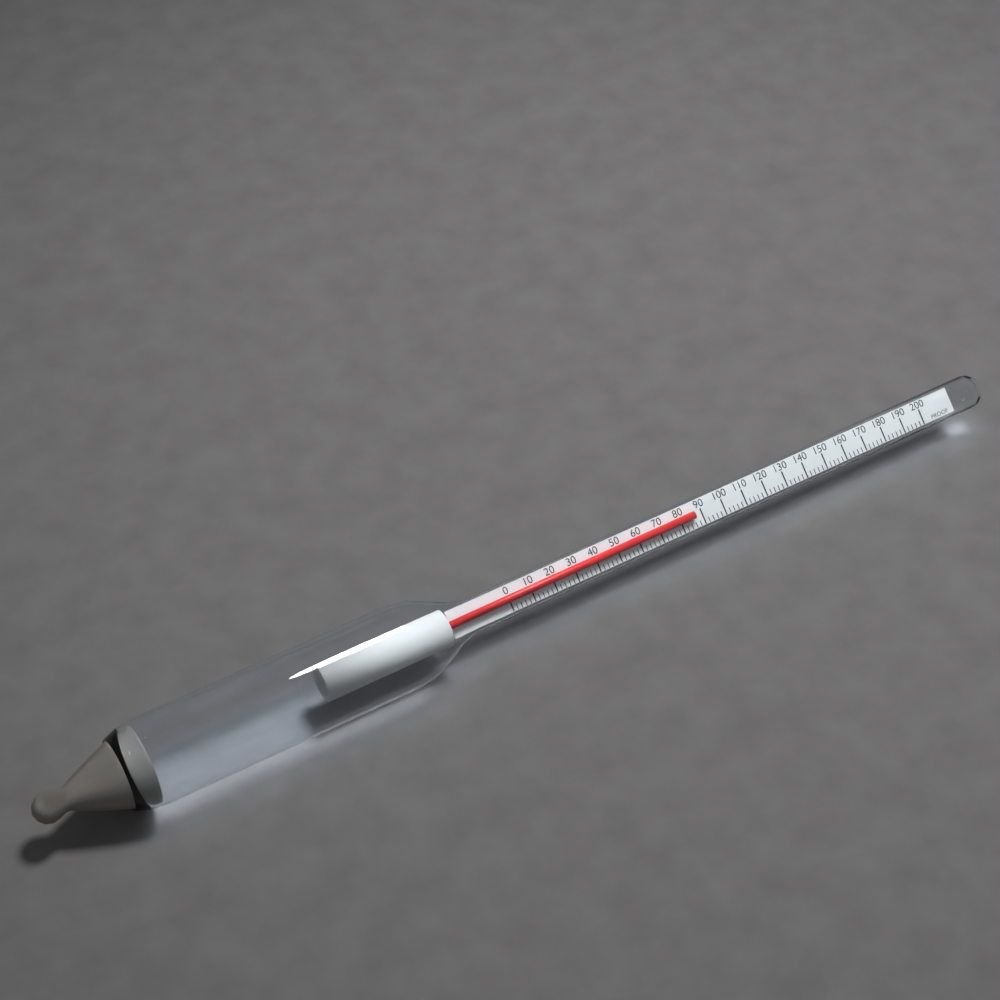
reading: 86 proof
